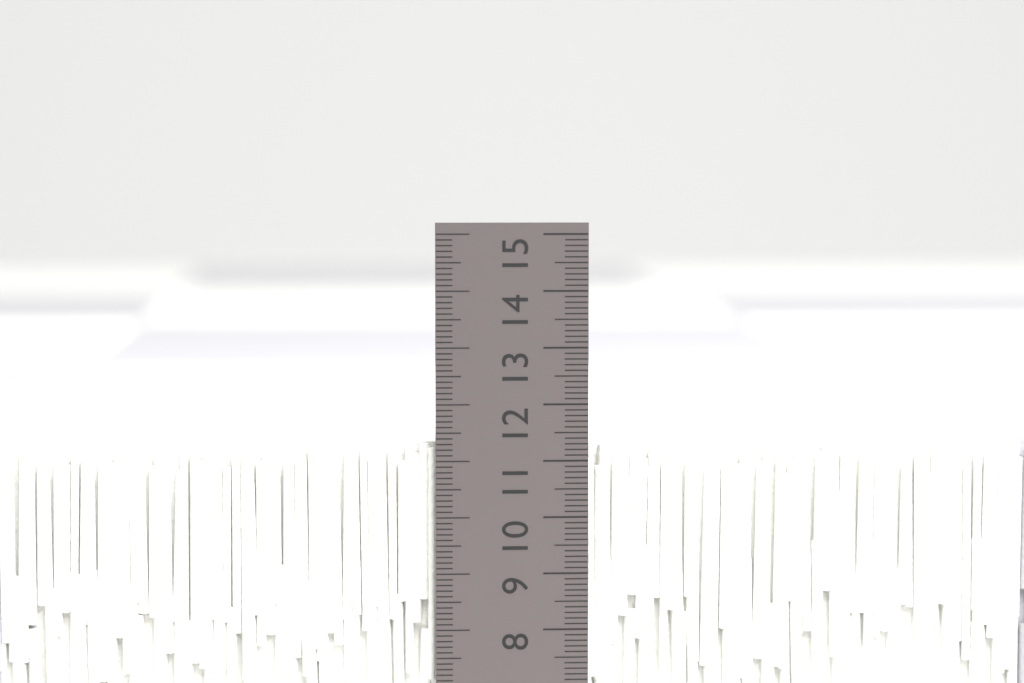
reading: 11.3 cm
